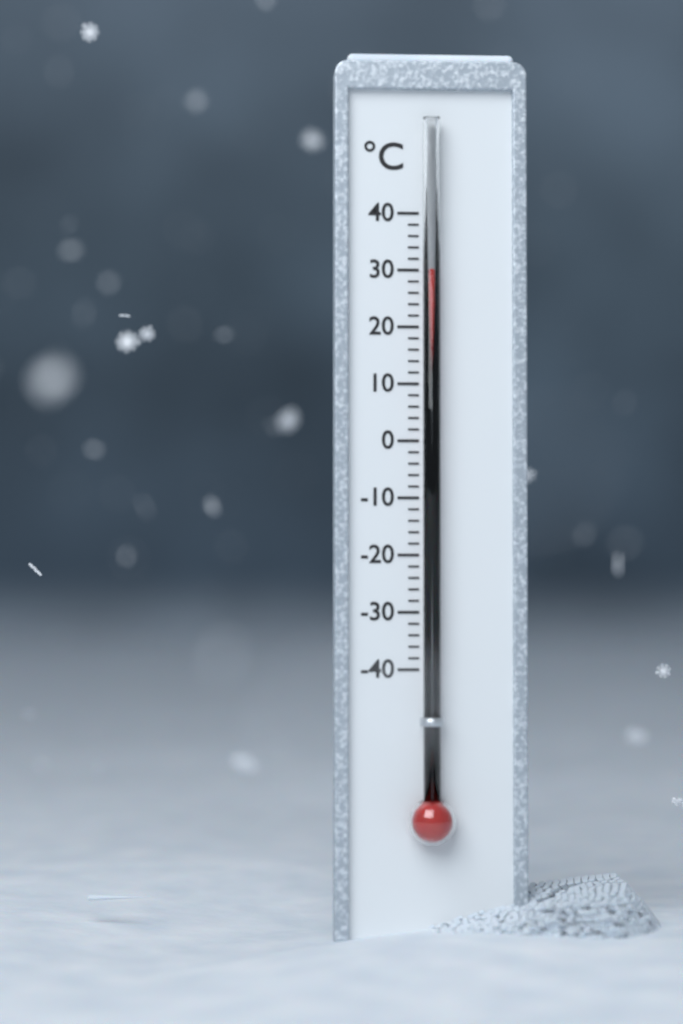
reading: 30 °C
